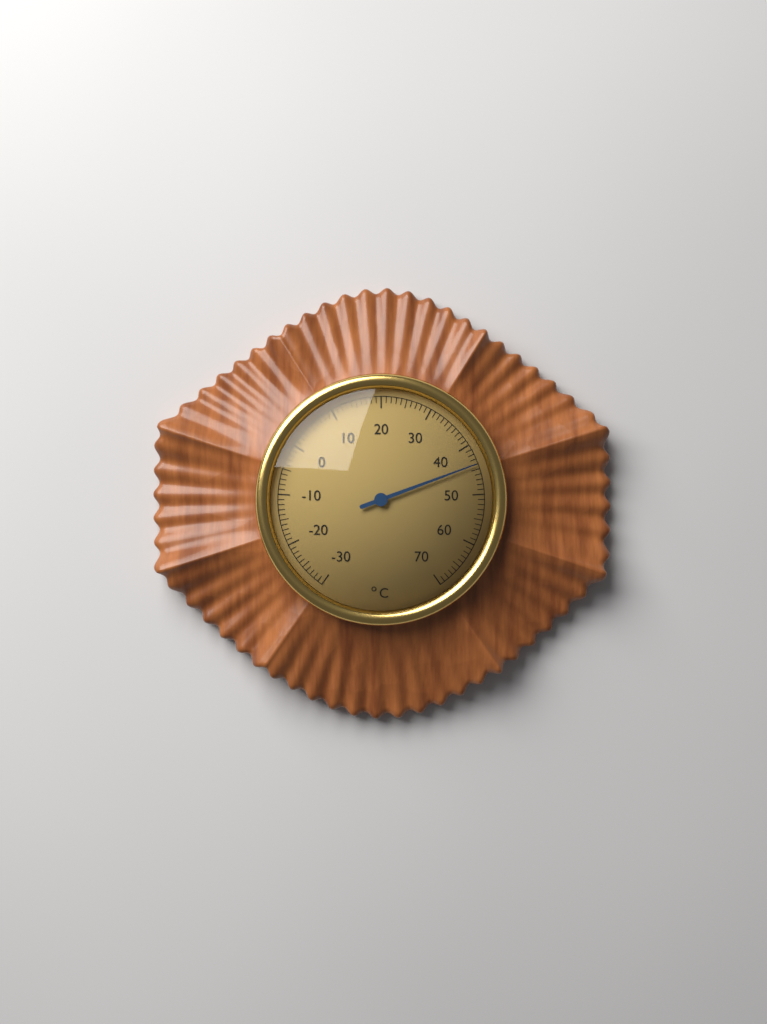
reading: 44 °C
